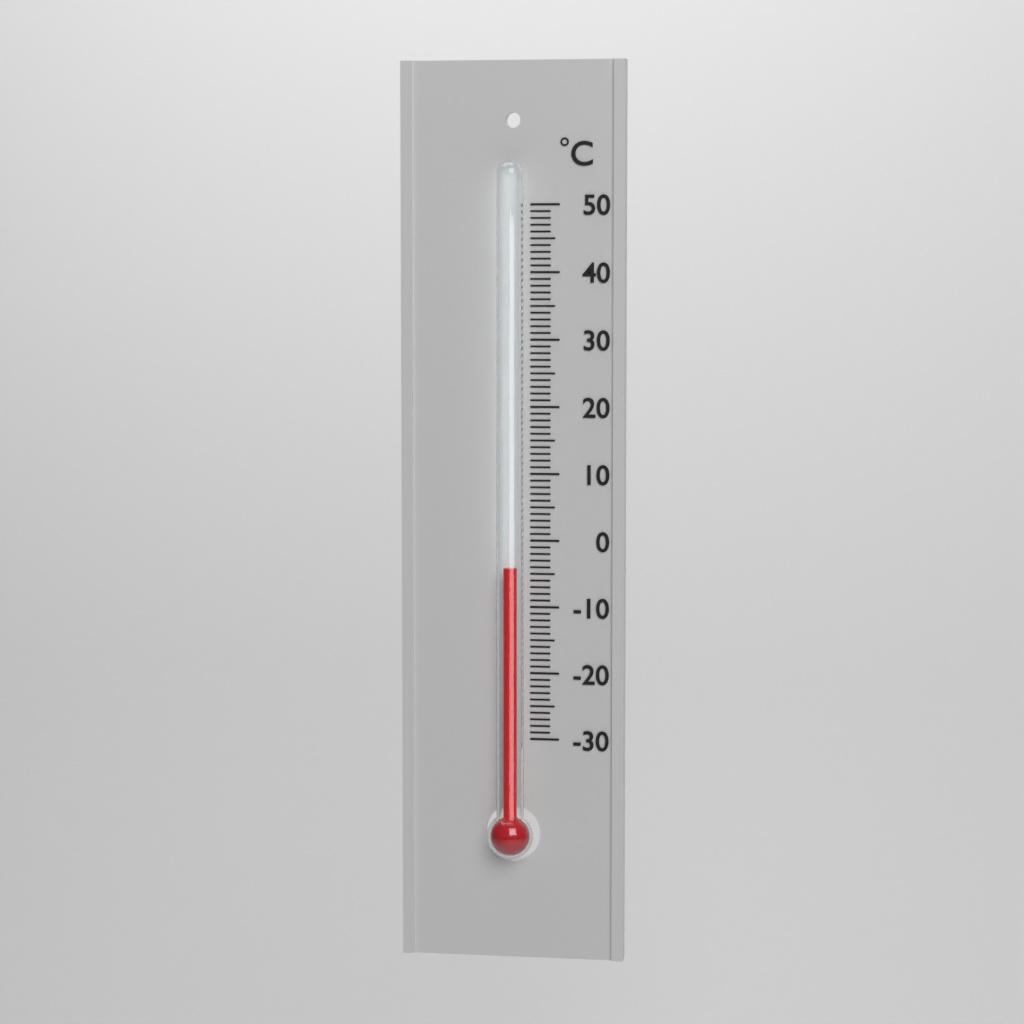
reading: -4 °C
